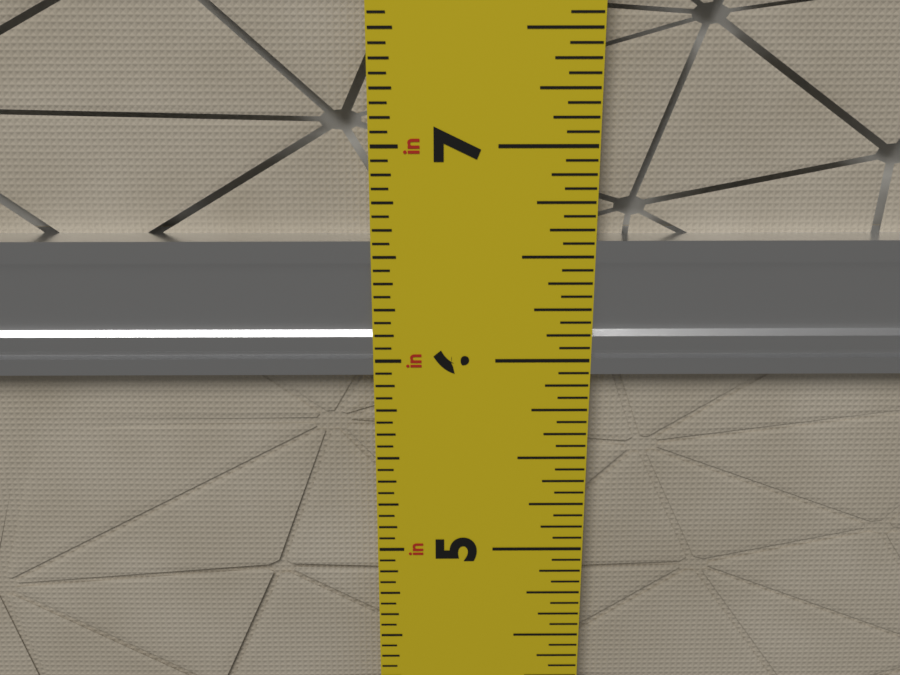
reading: 6.5625 in
